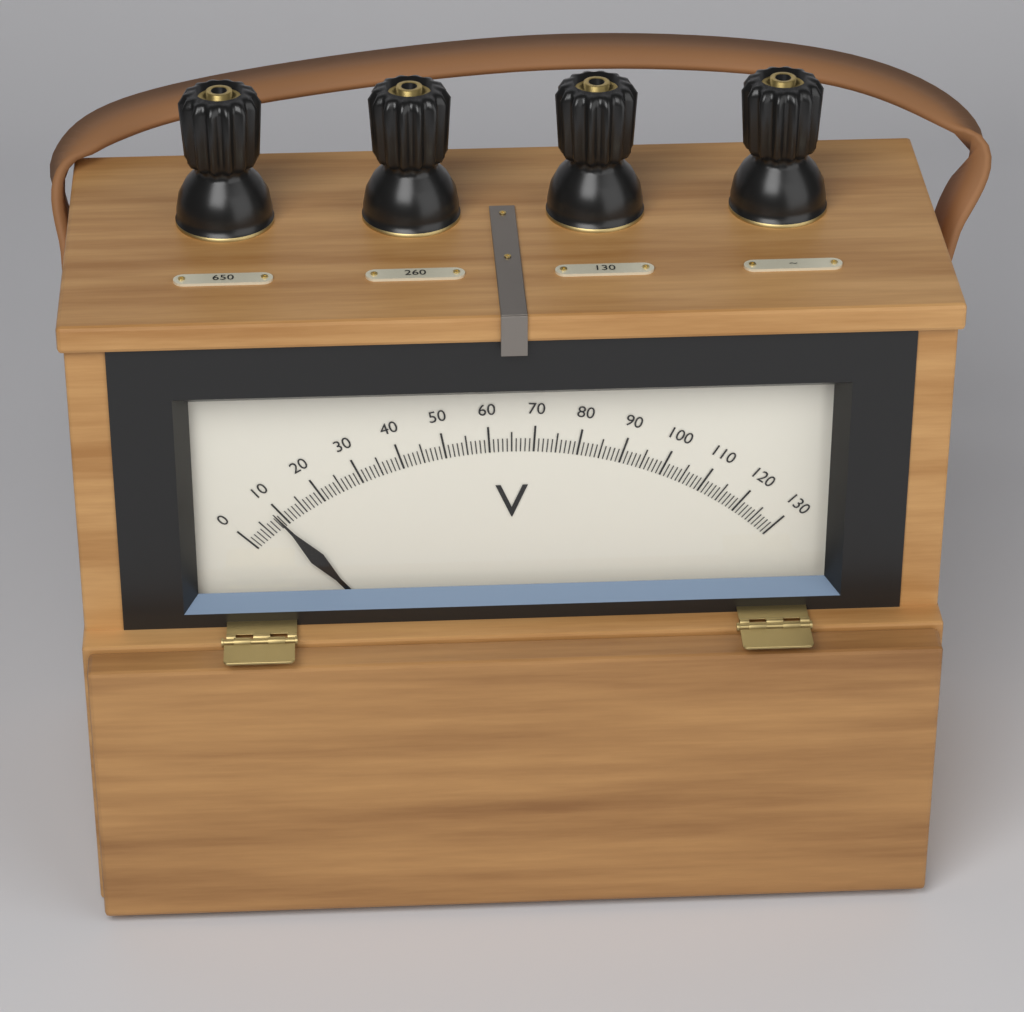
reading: 9 V
